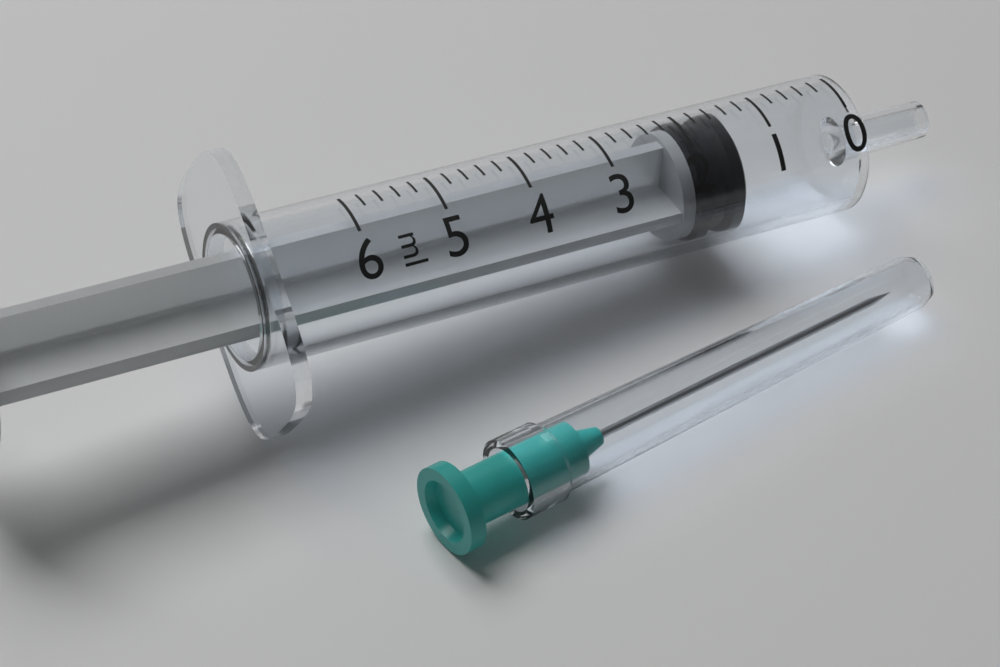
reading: 1.4 ml
